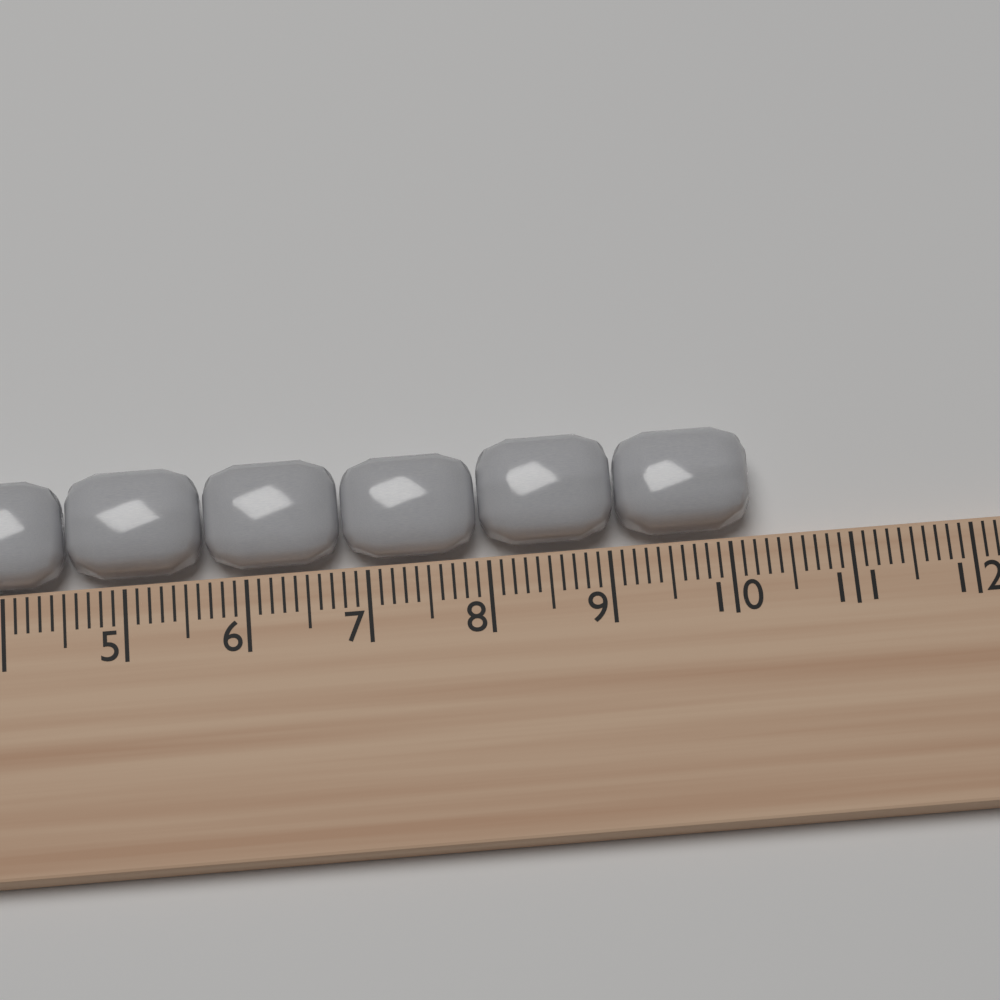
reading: 10.2 cm
